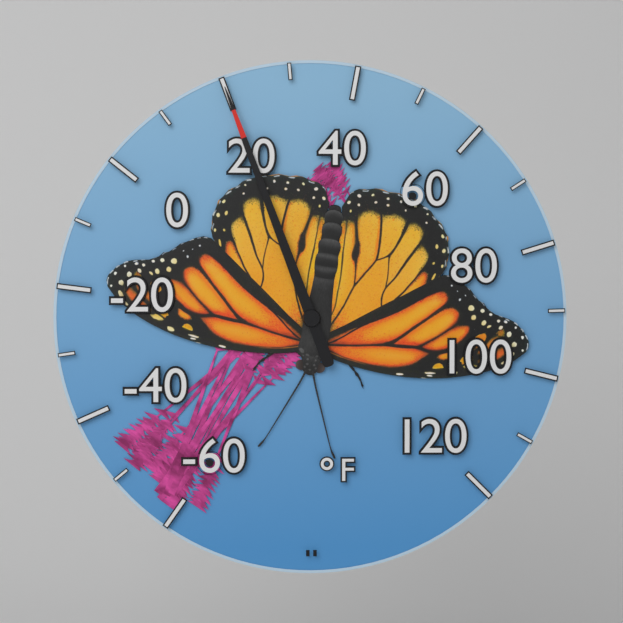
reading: 20 °F
